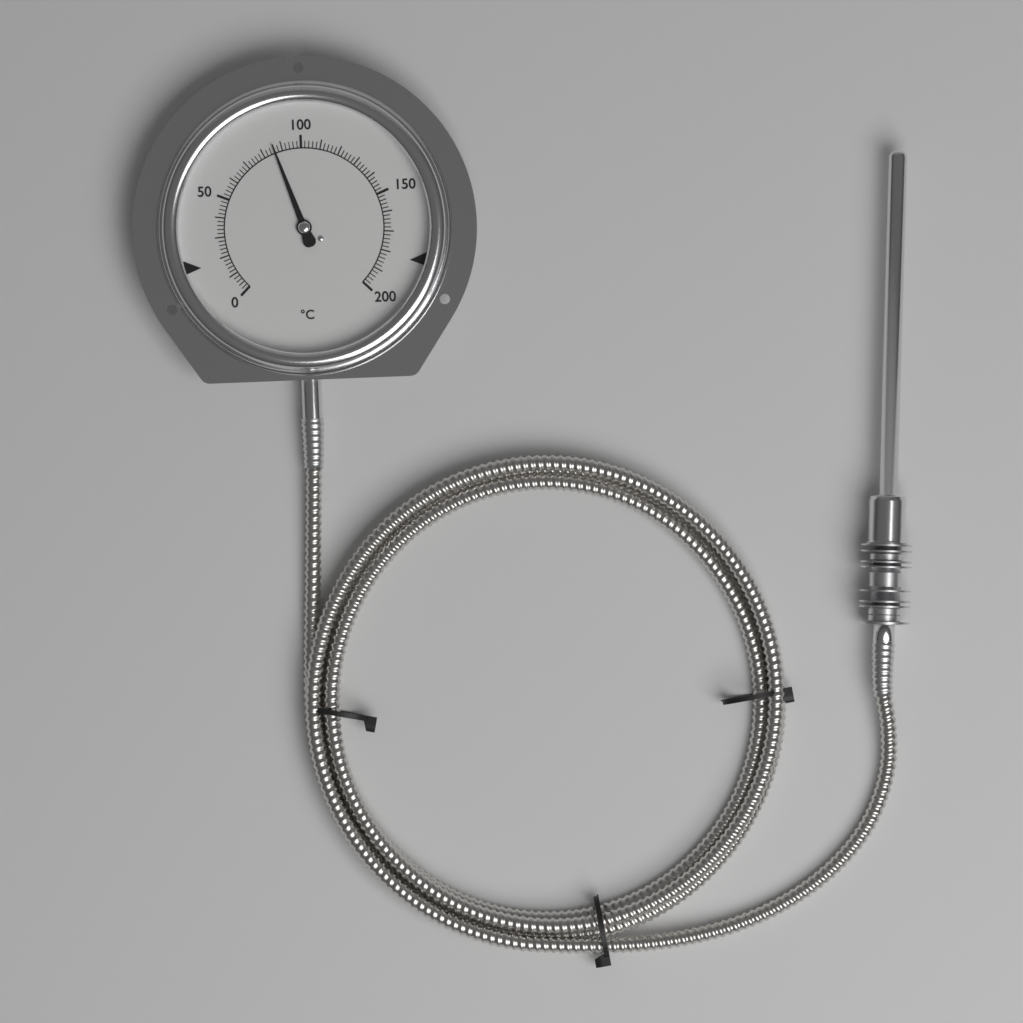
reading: 86 °C
